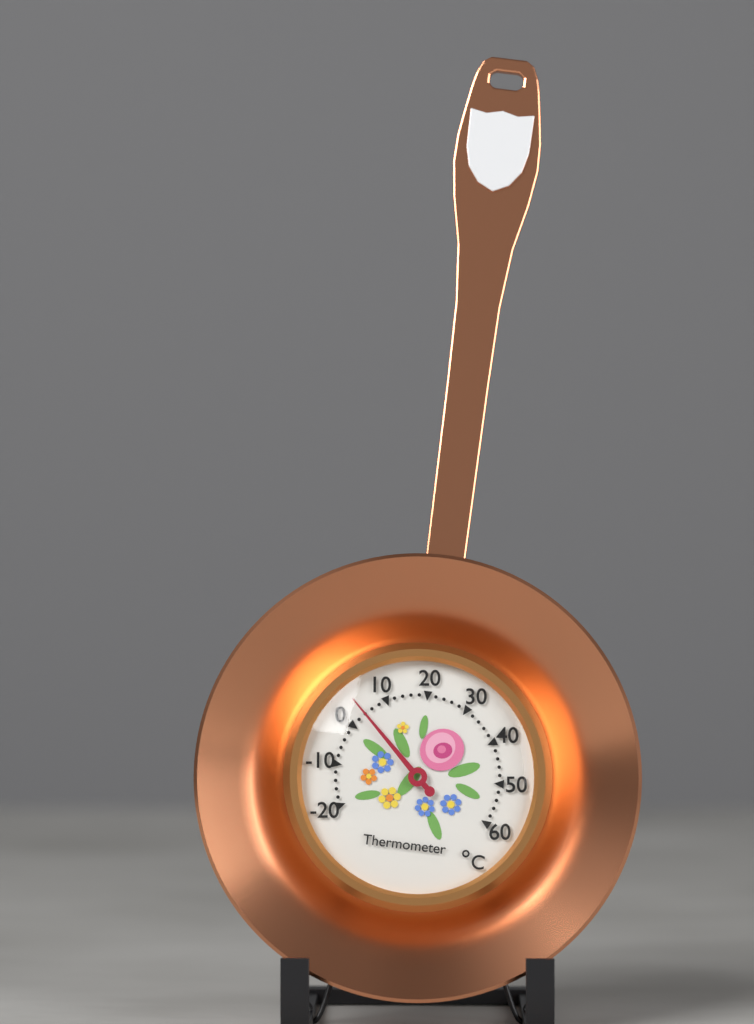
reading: 4 °C
